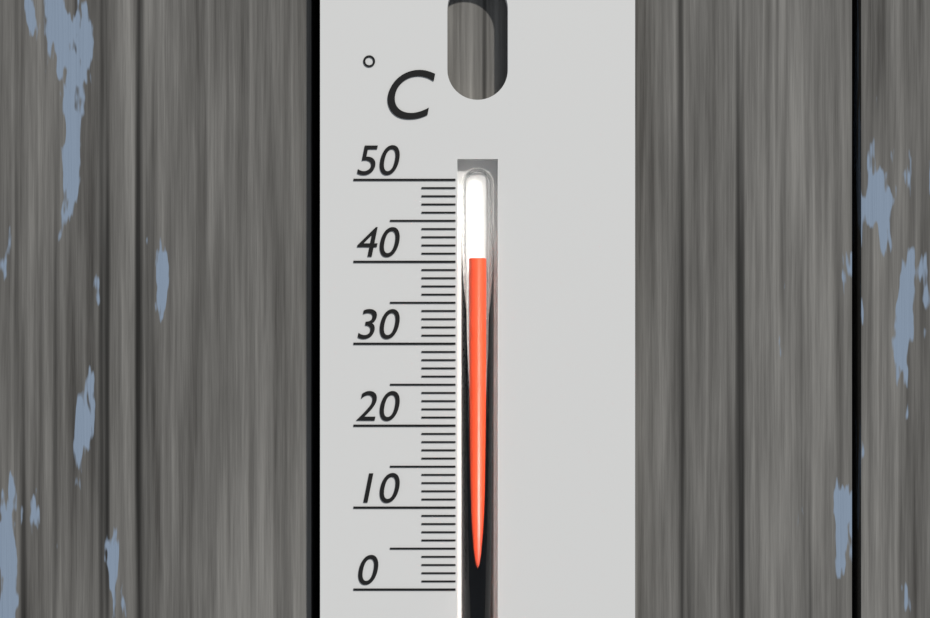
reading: 40.5 °C
